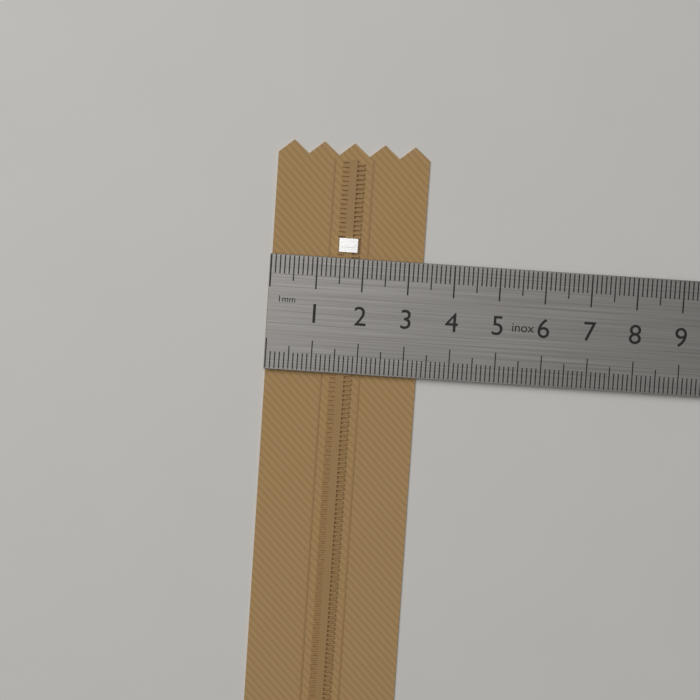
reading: 3.3 cm
